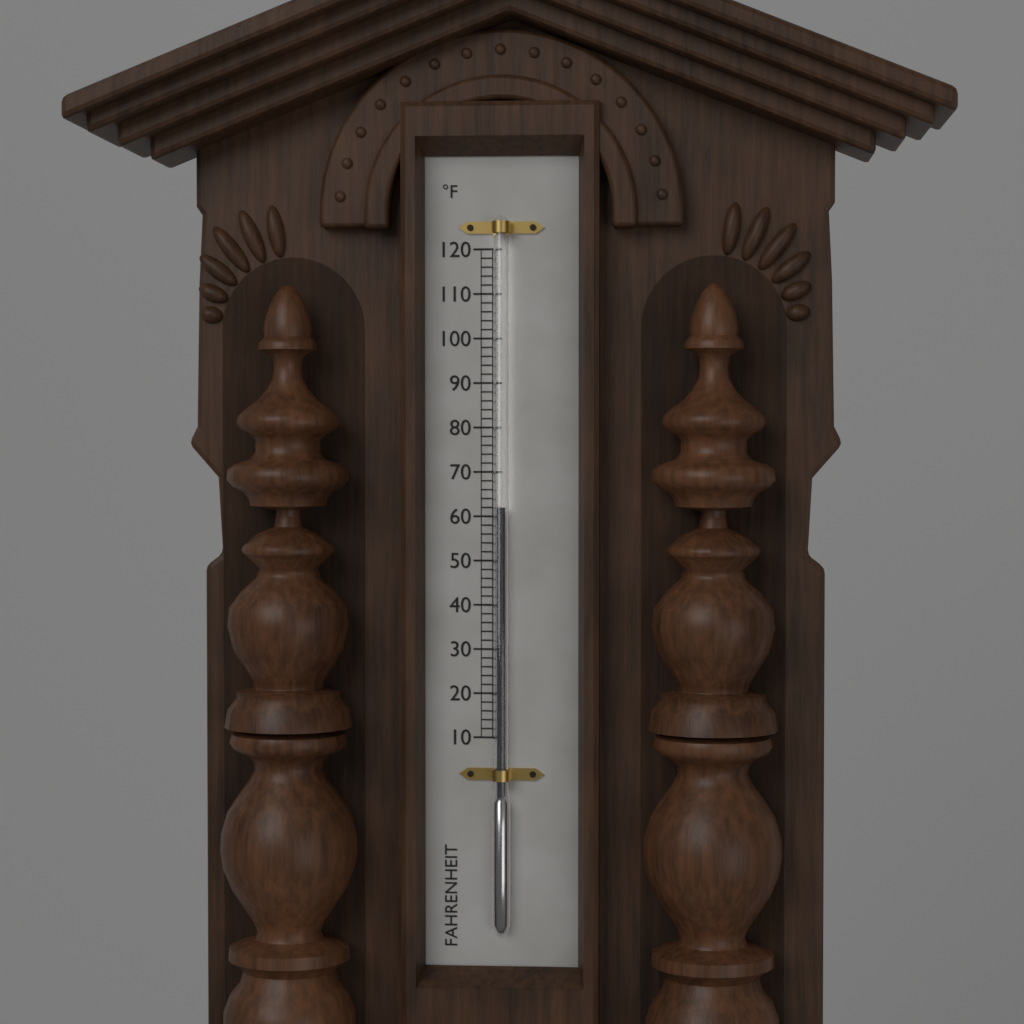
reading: 62 °F
